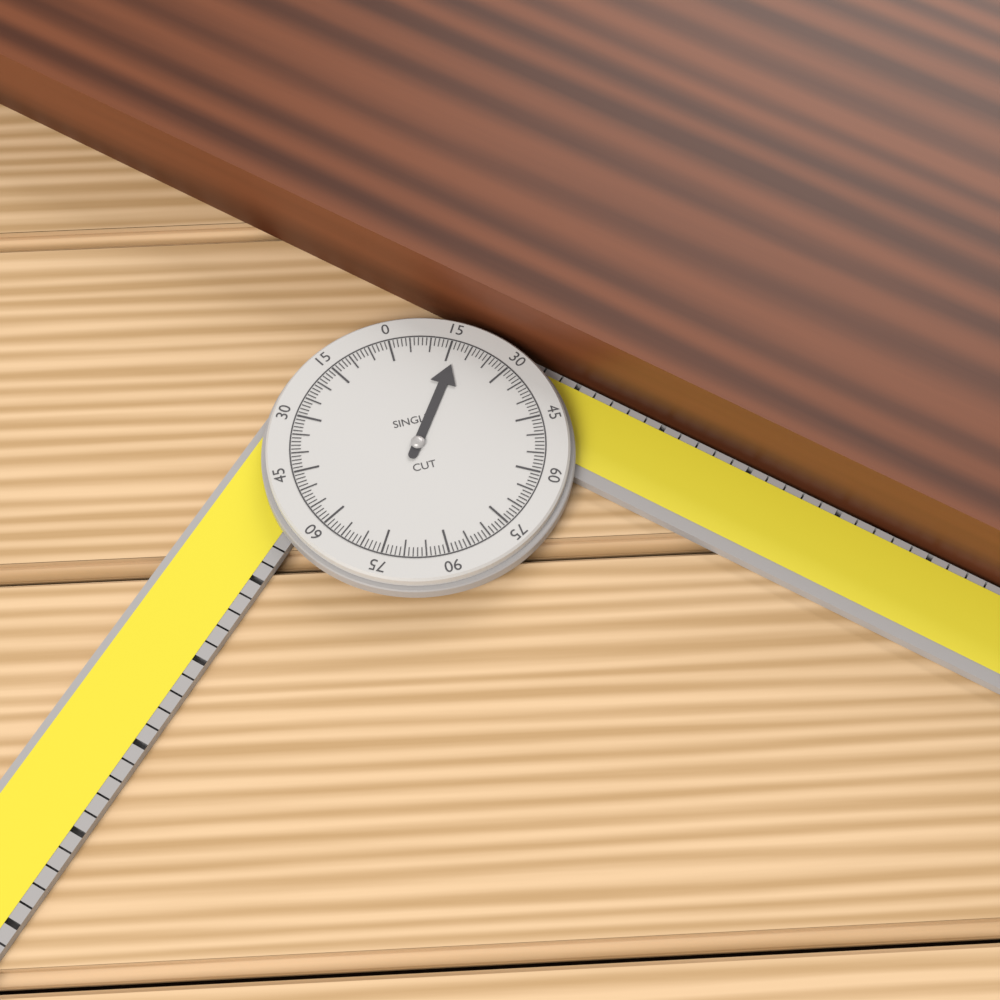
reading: 17 °
